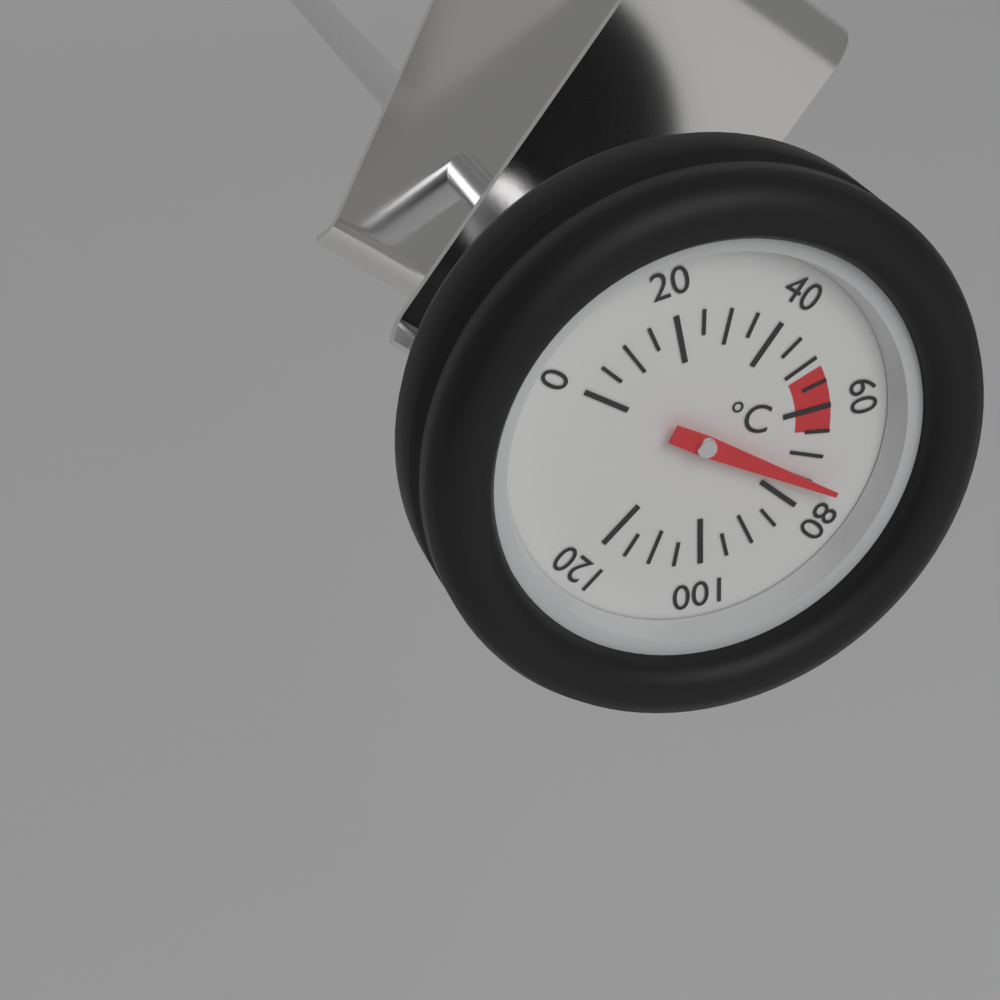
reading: 75 °C
